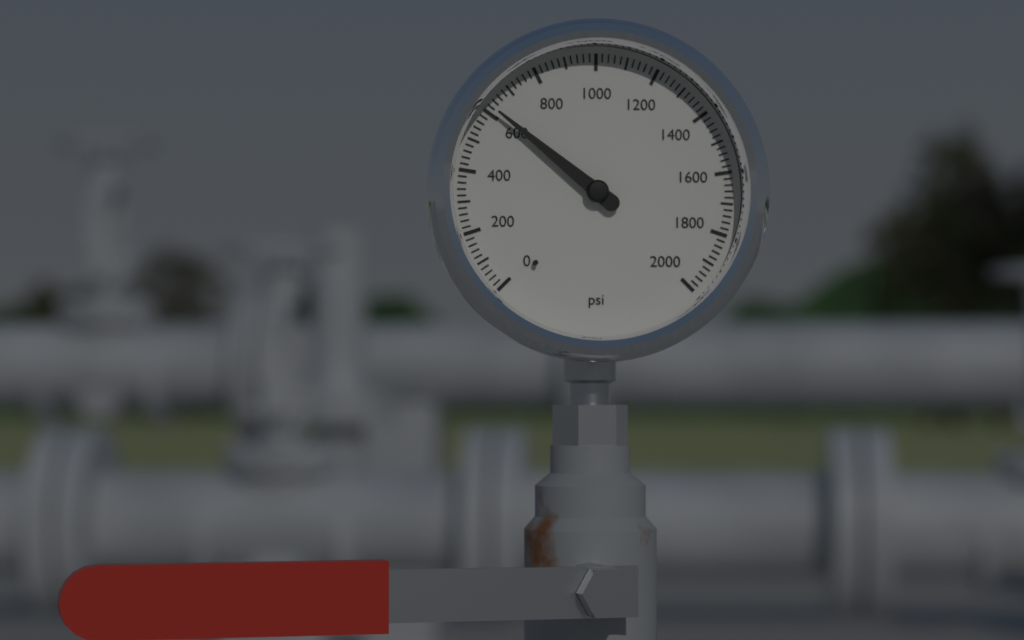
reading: 620 psi
